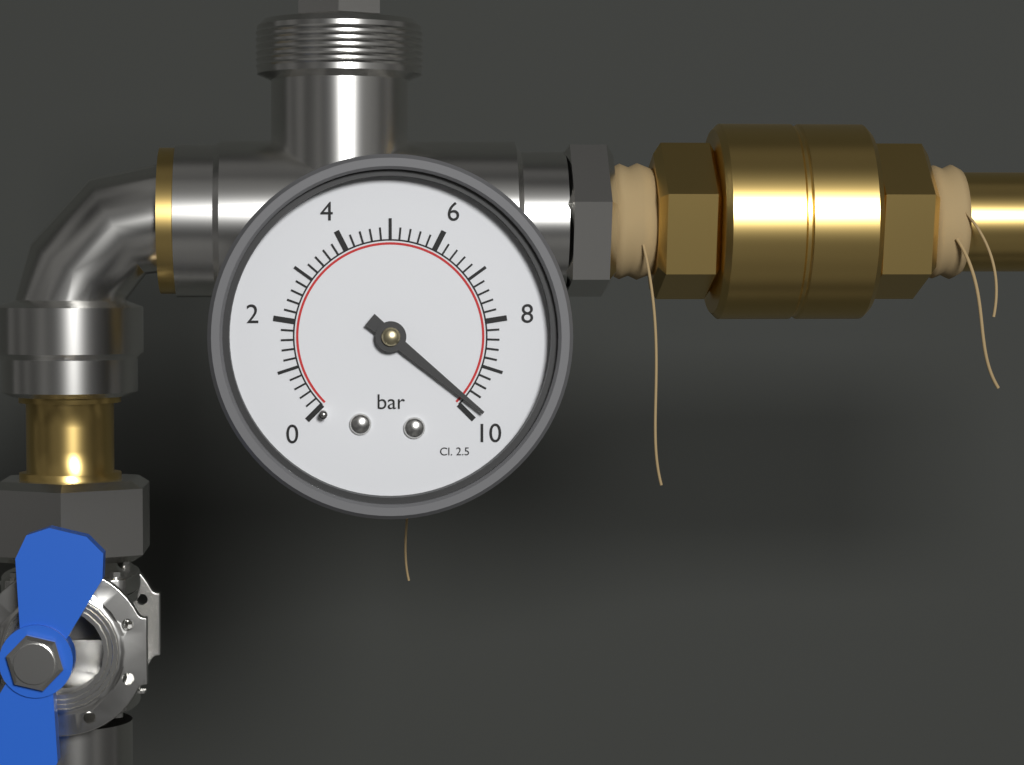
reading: 9.8 bar
